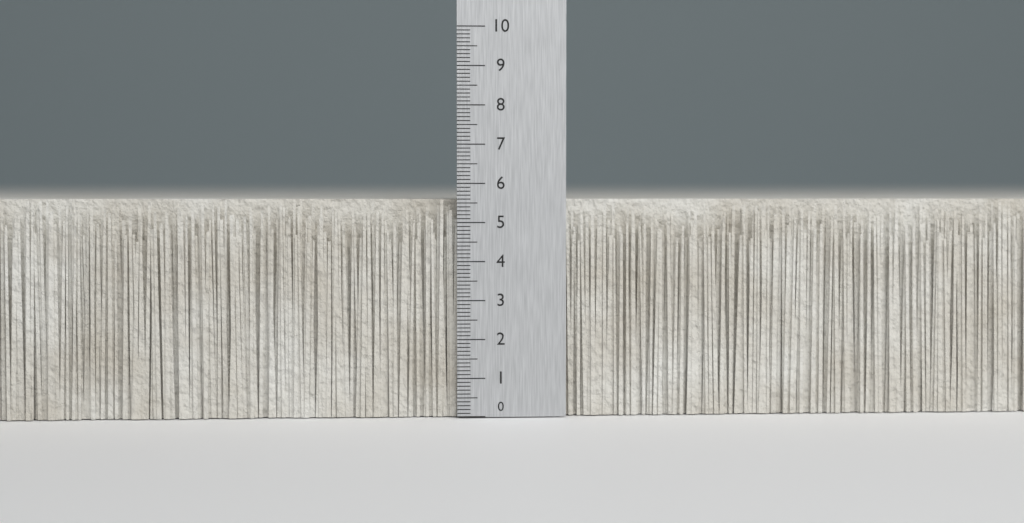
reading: 5.6 (no unit)
